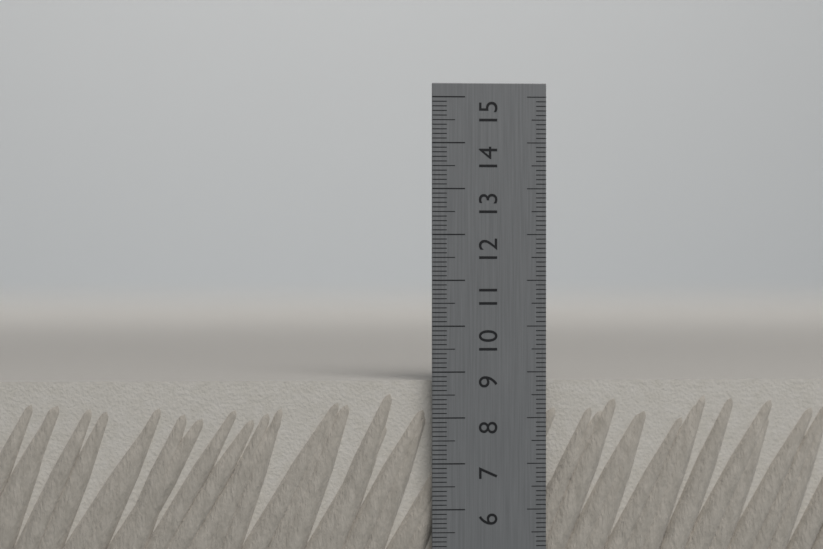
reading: 8.8 cm
